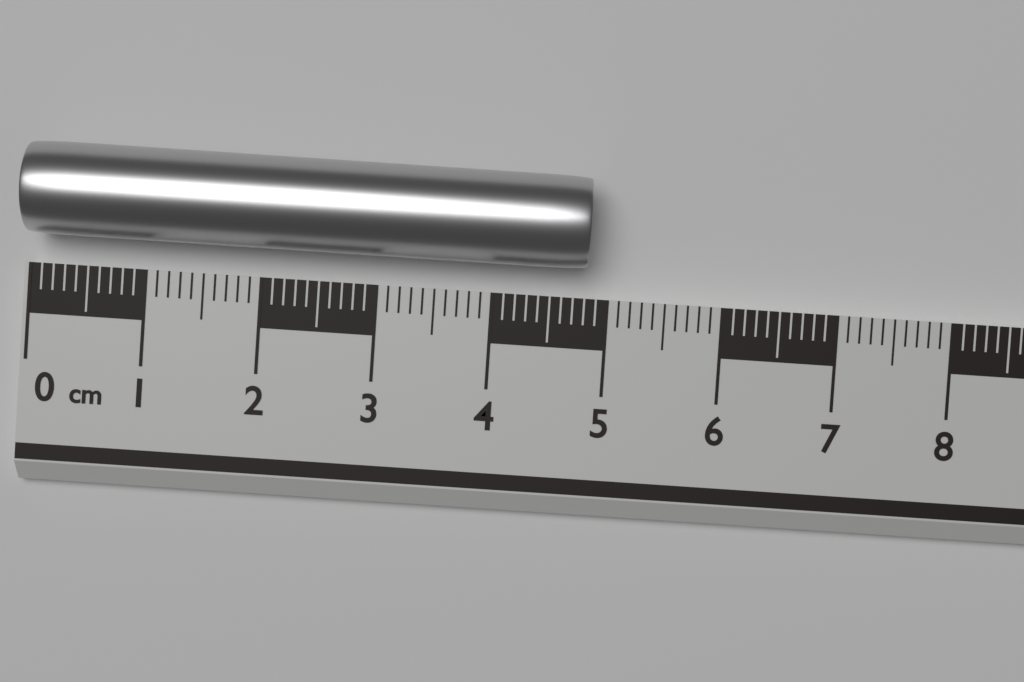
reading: 4.8 cm
